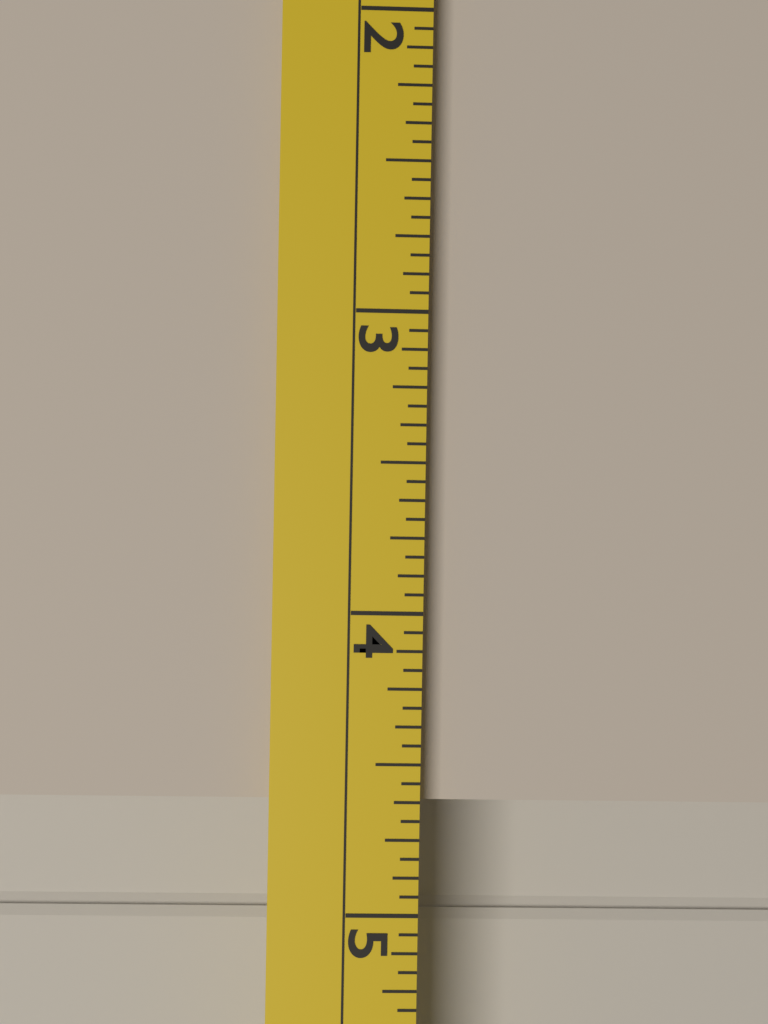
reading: 4.6250 (no unit)
